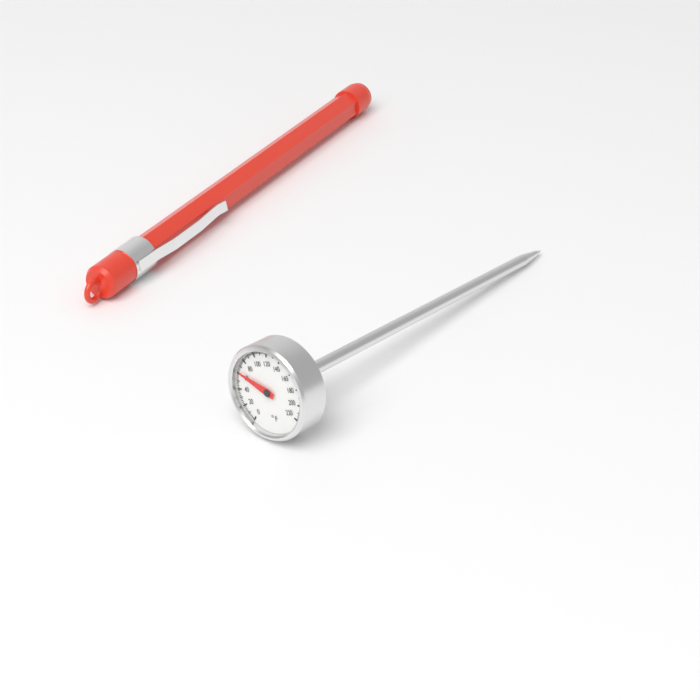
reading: 62 °F
